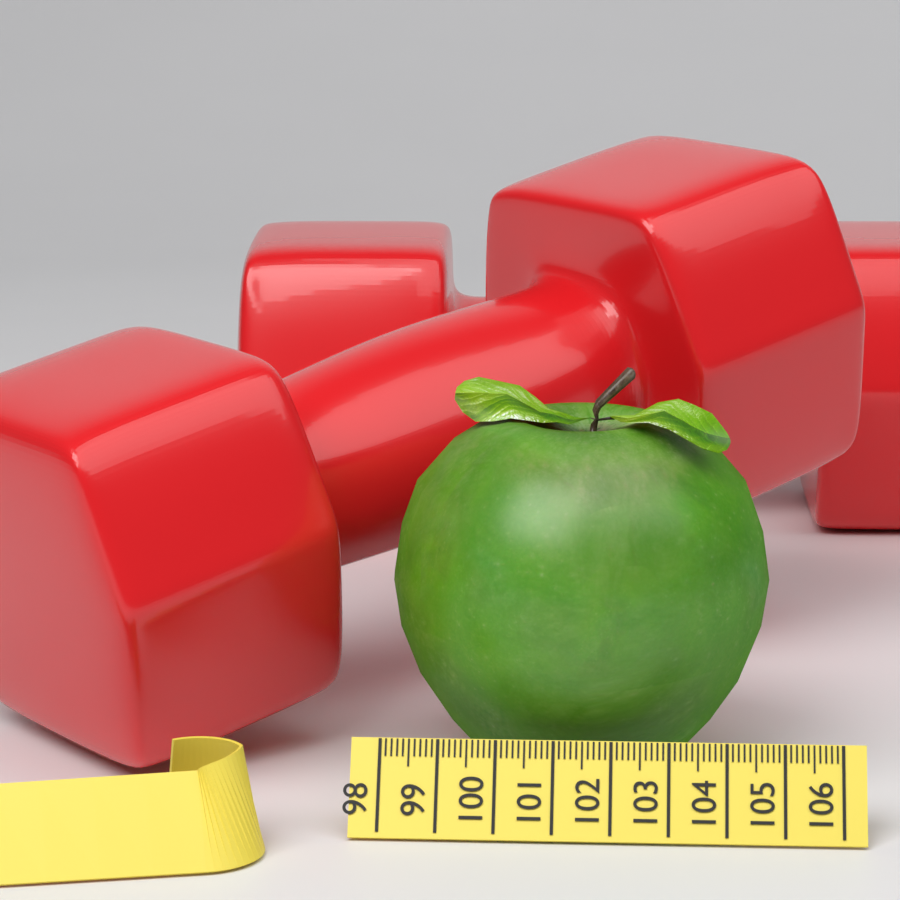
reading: 104.8 (no unit)
